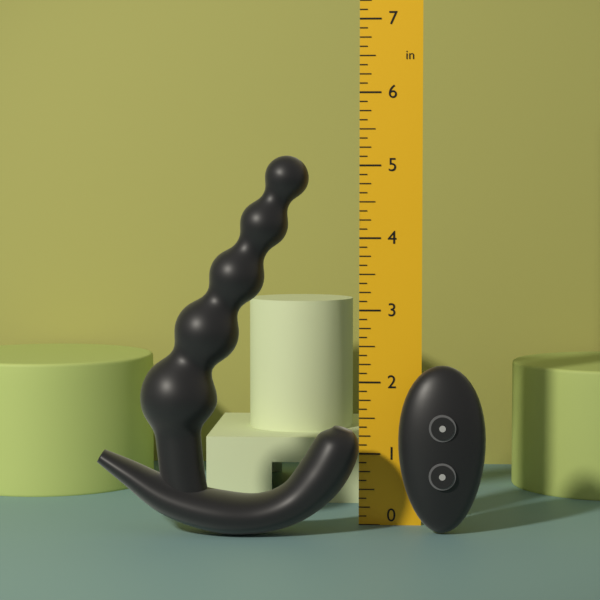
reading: 5.125 in
